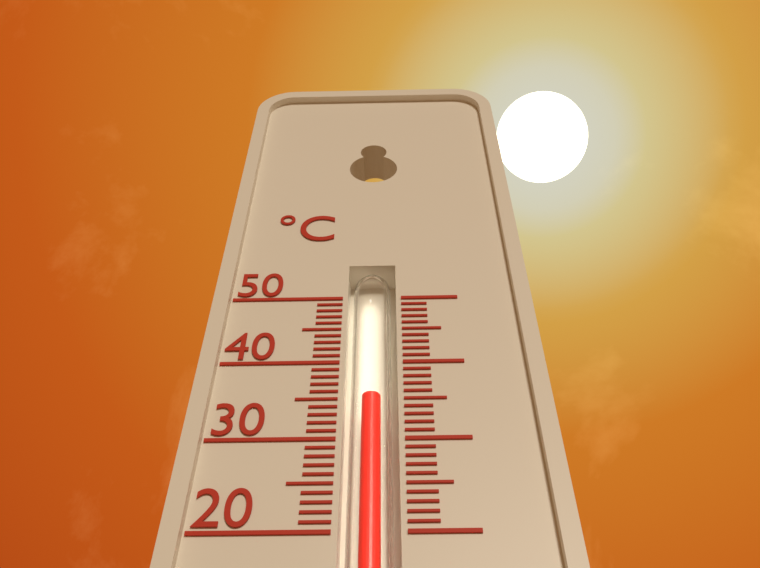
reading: 36 °C
